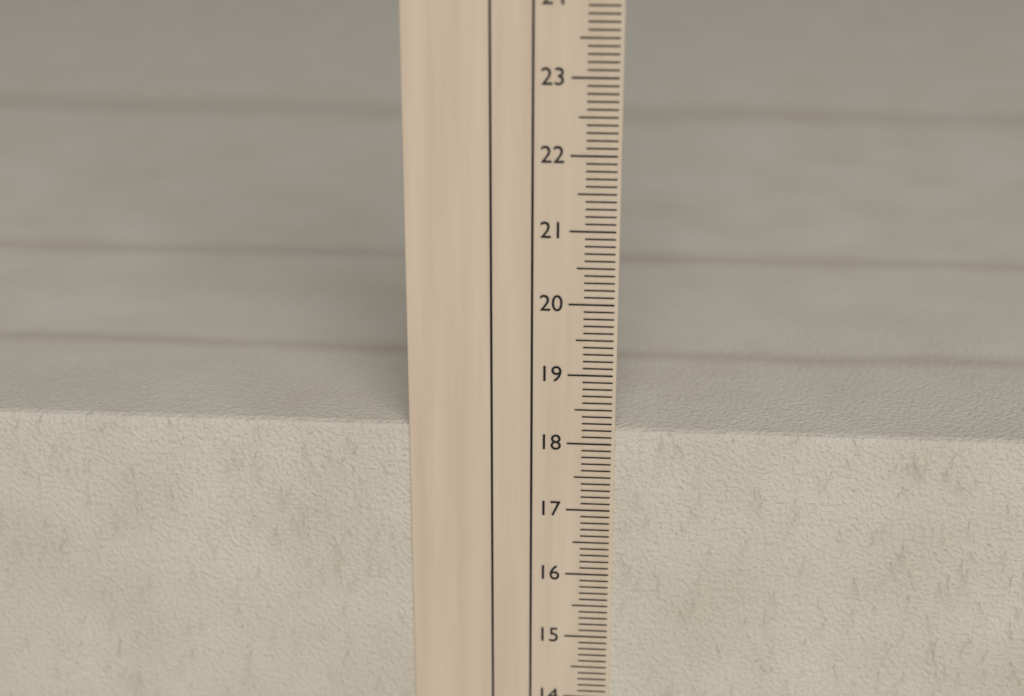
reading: 18.2 cm
